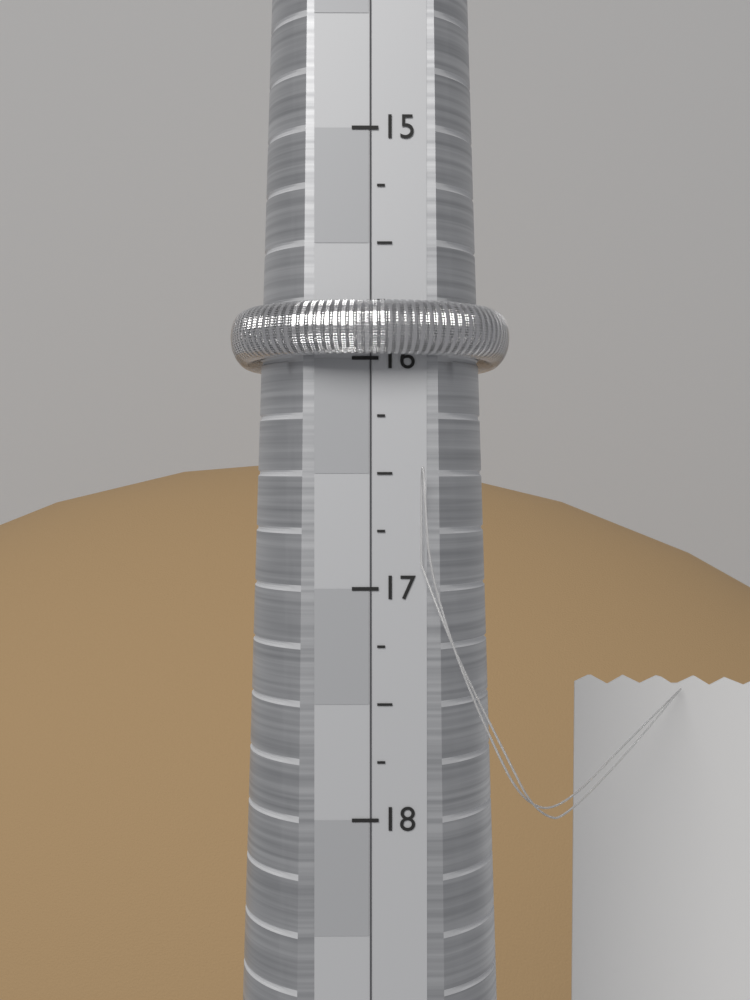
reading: 16.00 (no unit)
